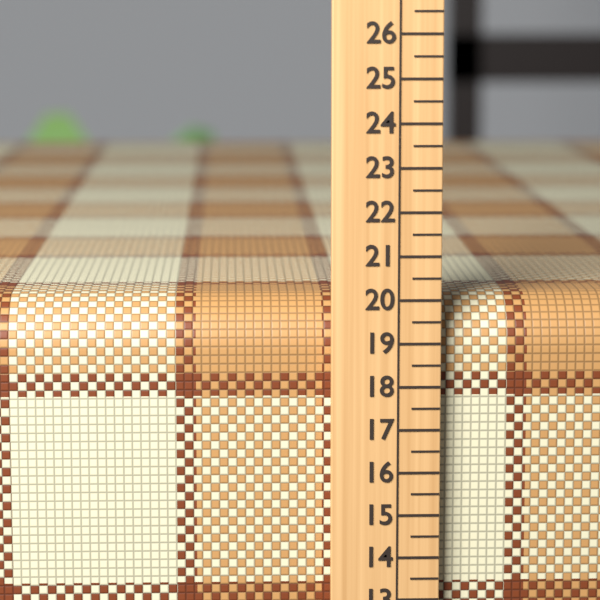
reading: 20.0 (no unit)
